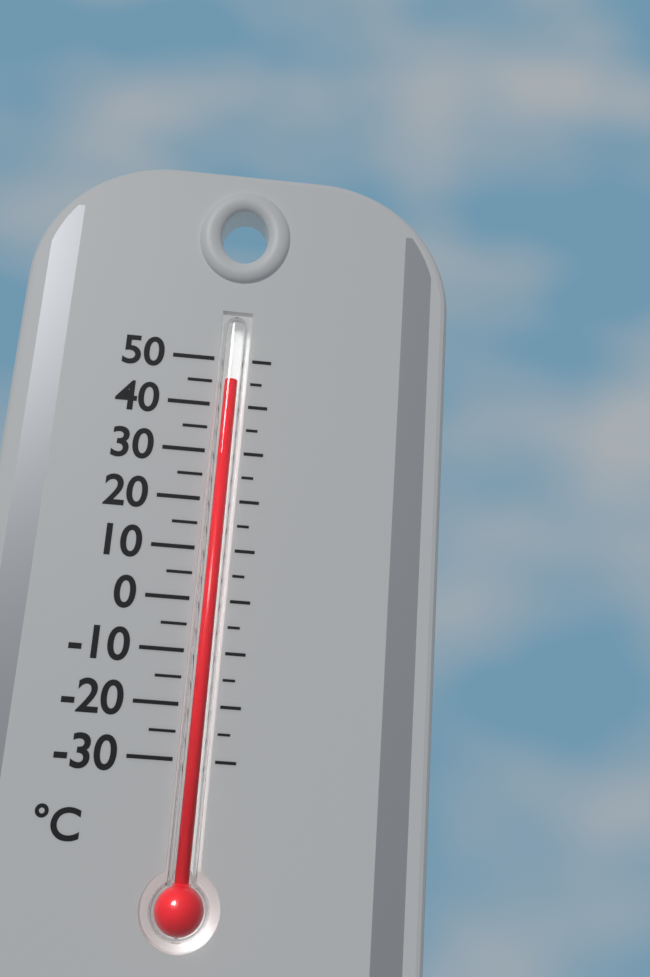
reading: 45 °C
